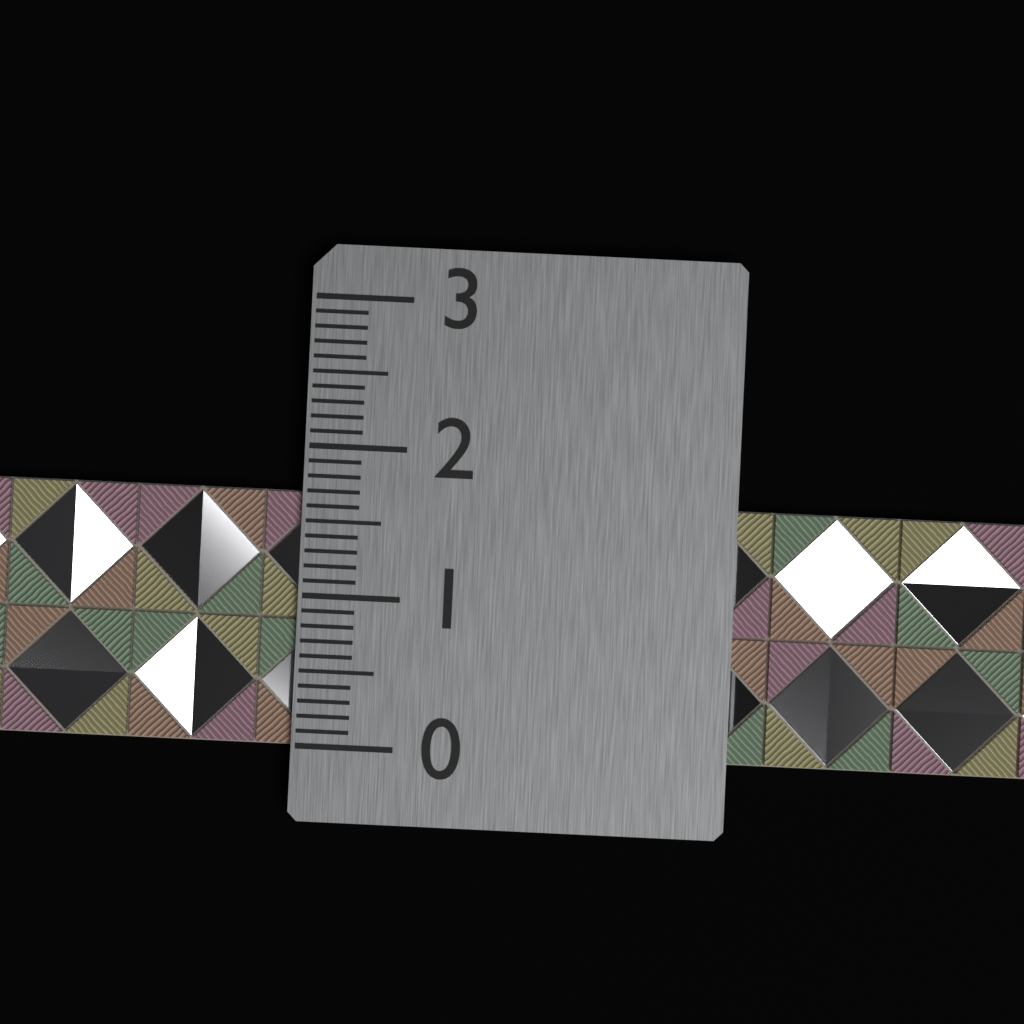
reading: 1.7 (no unit)
